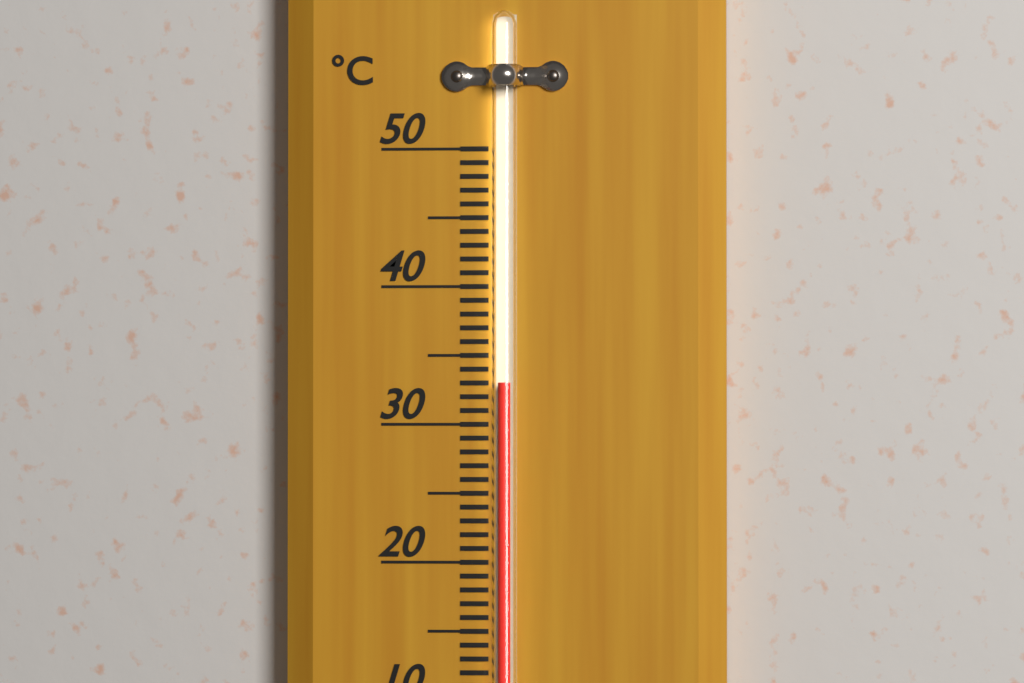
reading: 33 °C
